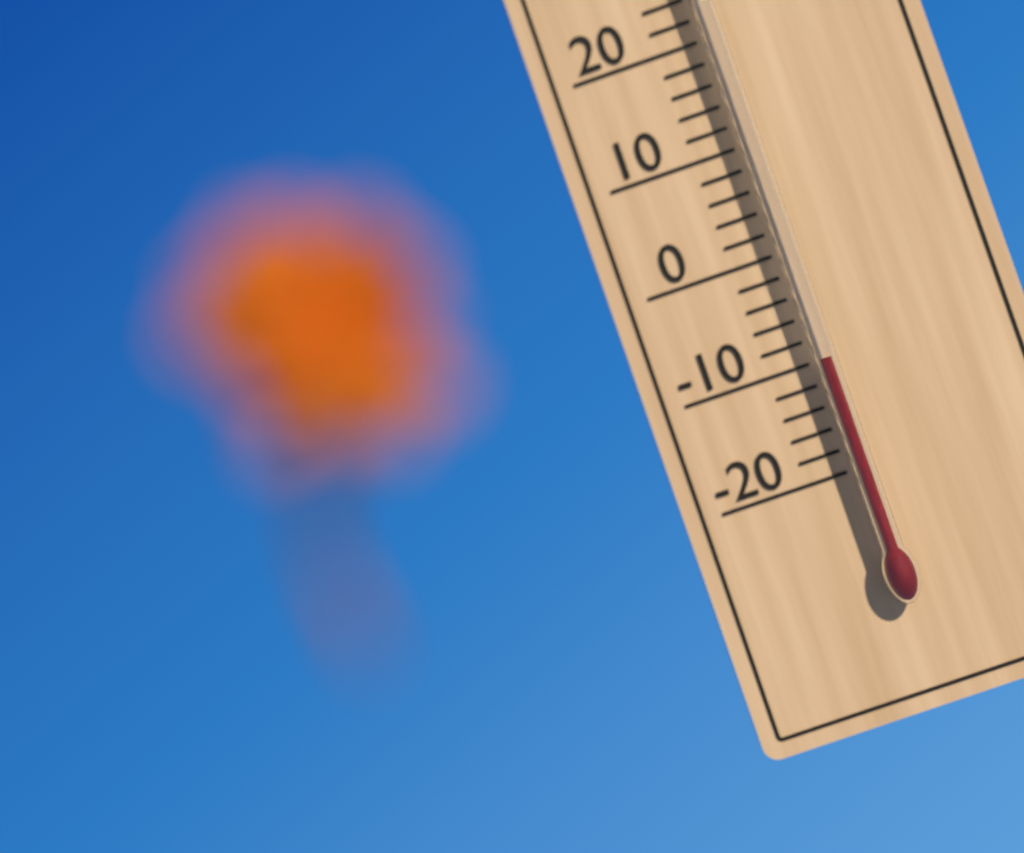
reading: -10 °C
